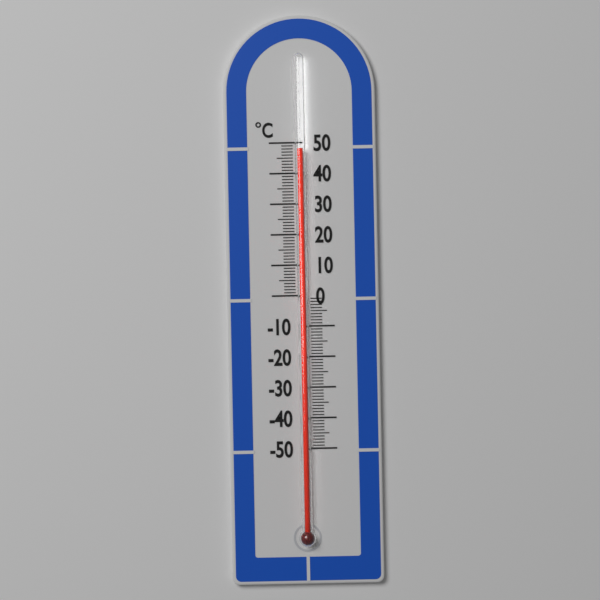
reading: 48 °C
